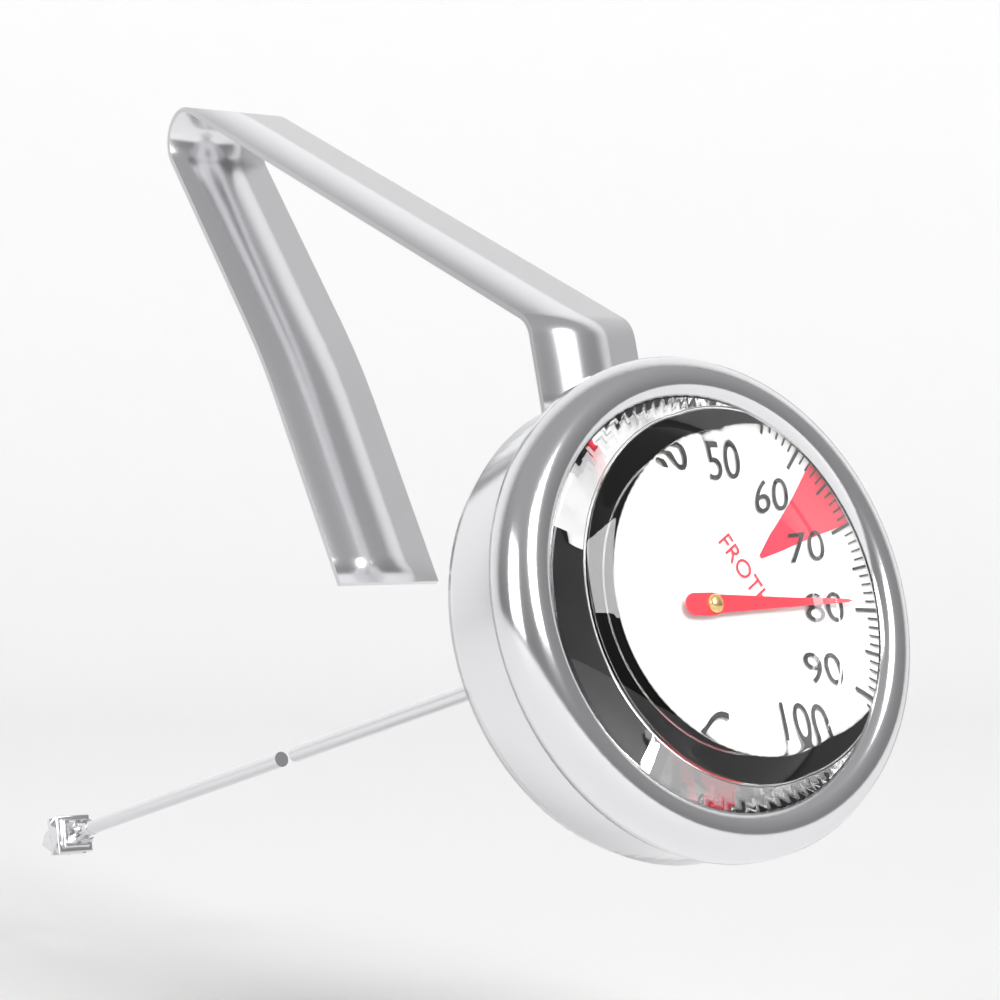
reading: 79 °C
